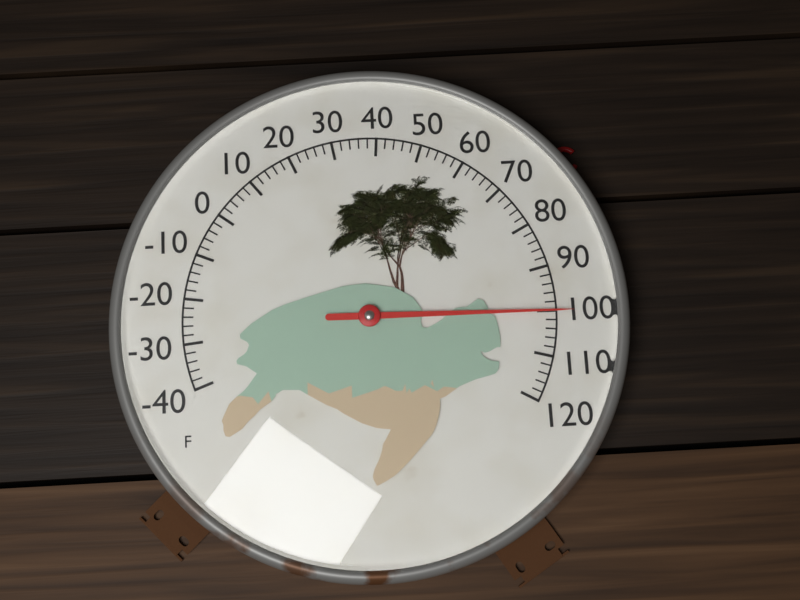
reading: 100 °F
